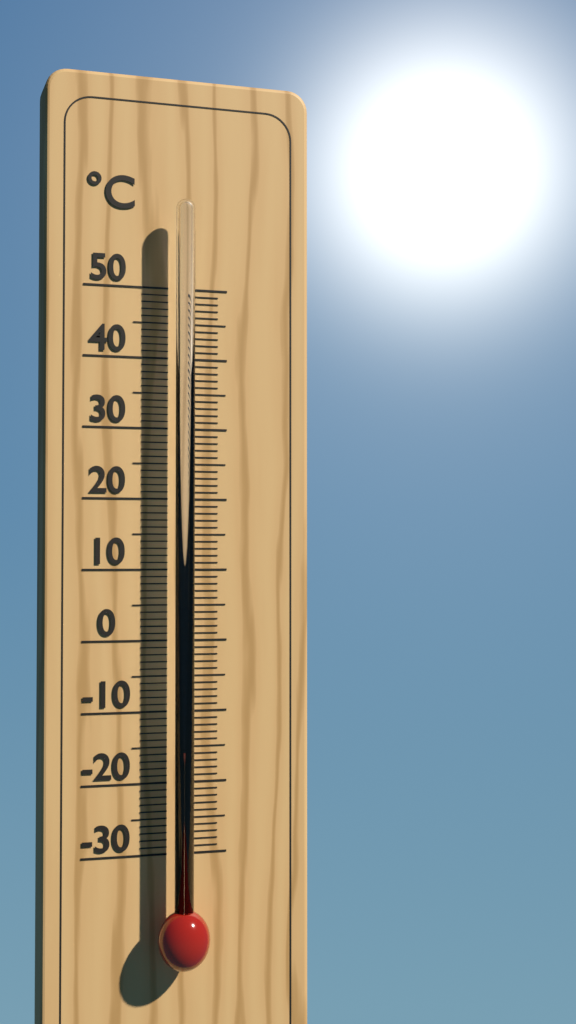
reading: -15 °C
